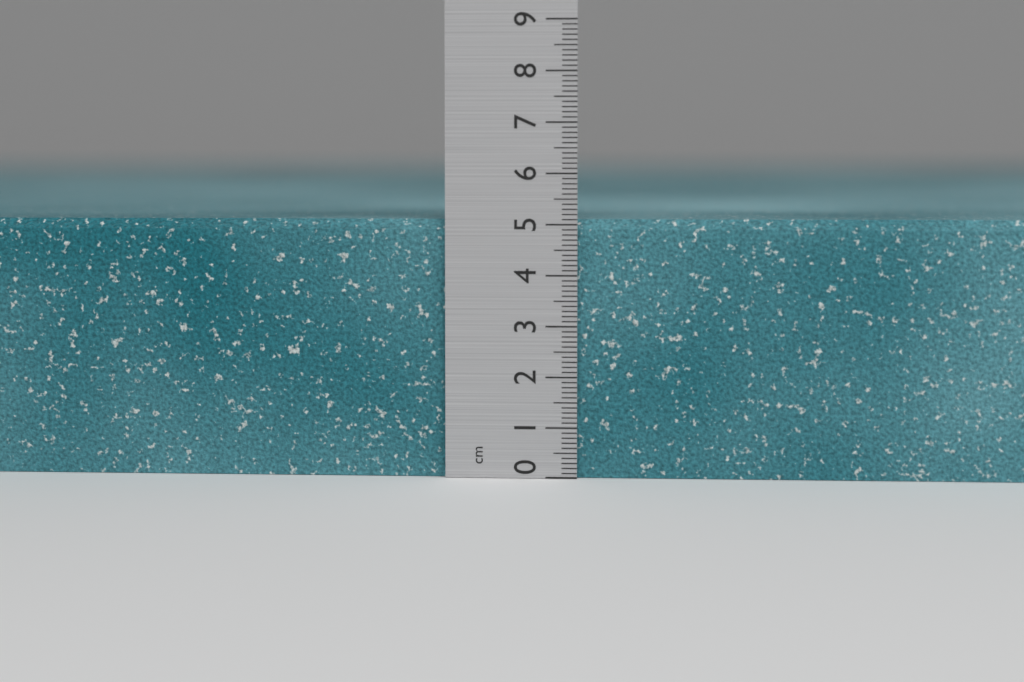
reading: 5.1 cm
